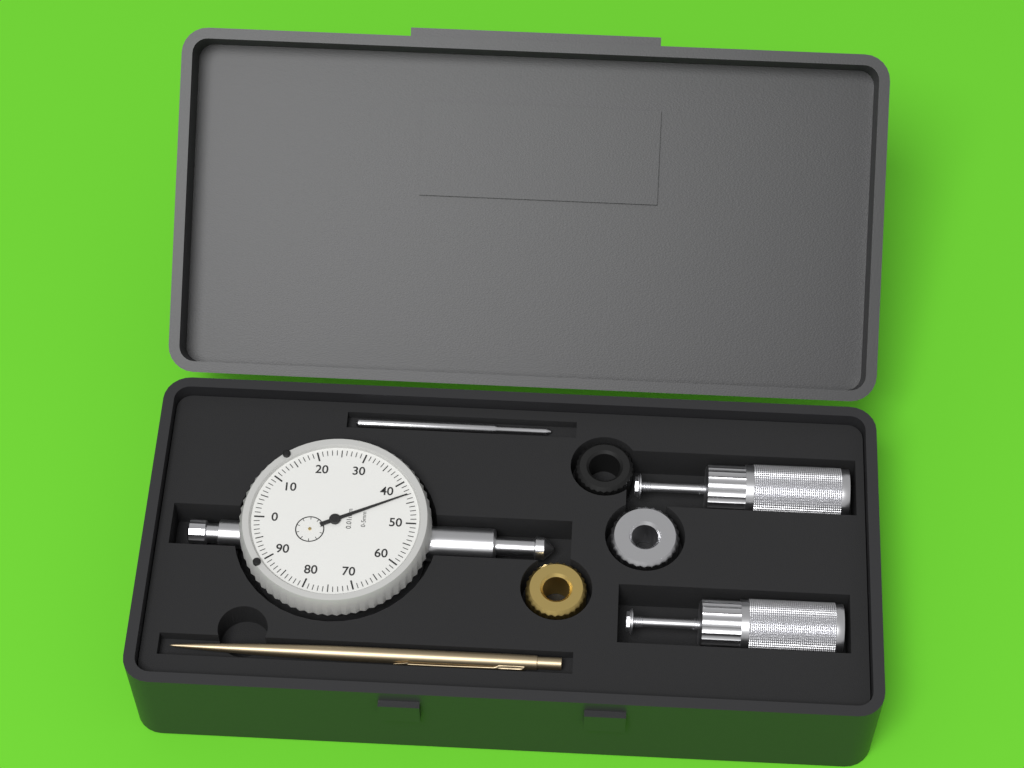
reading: 0.43 mm
